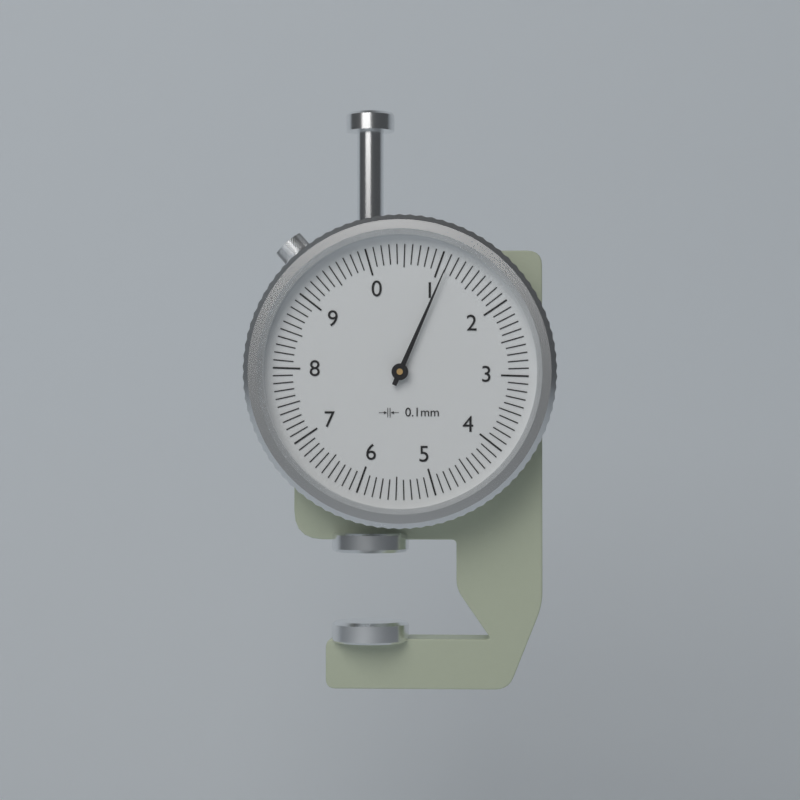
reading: 1.1 mm
